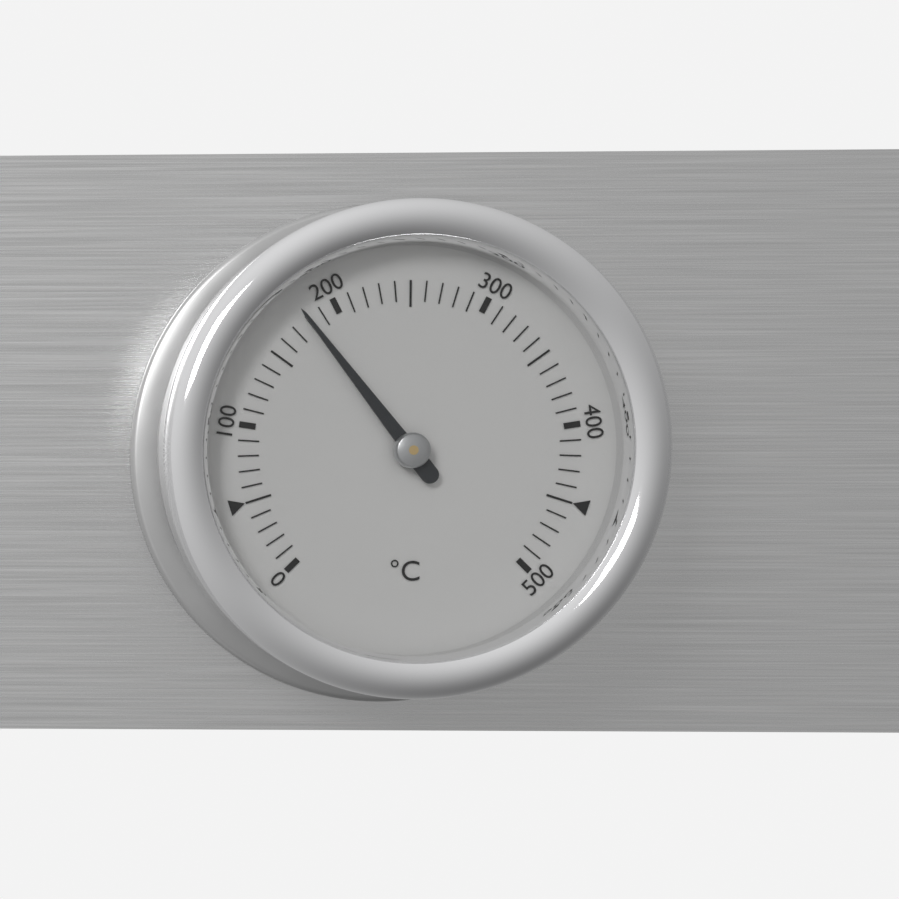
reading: 180 °C
